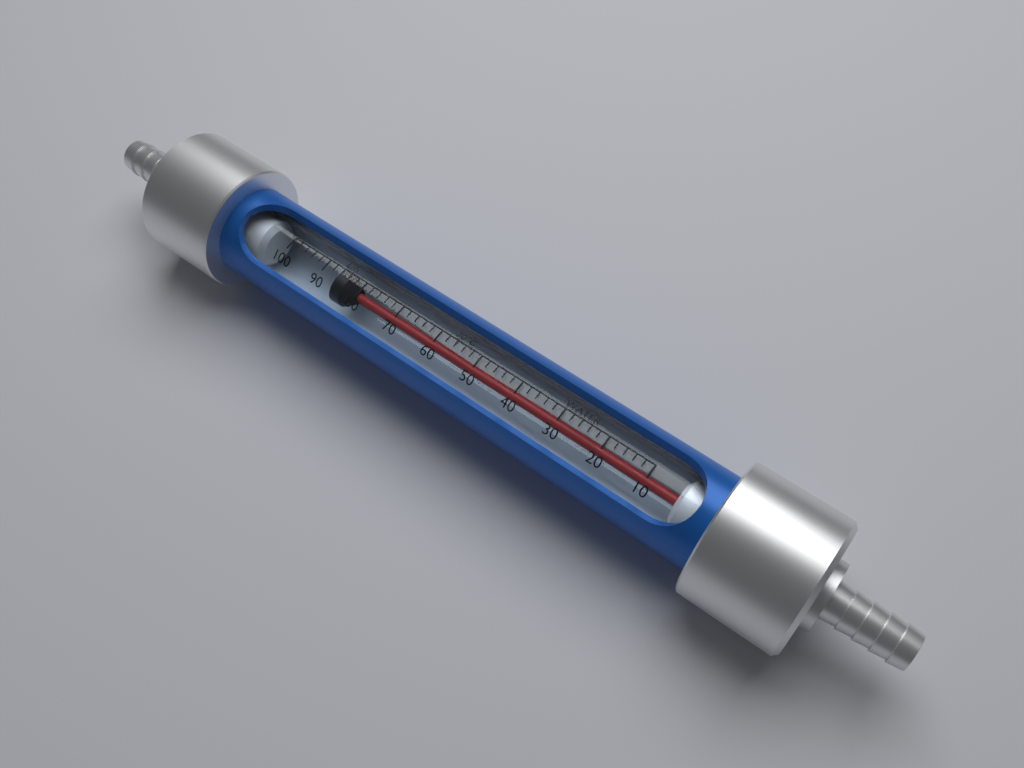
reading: 88 L/h
